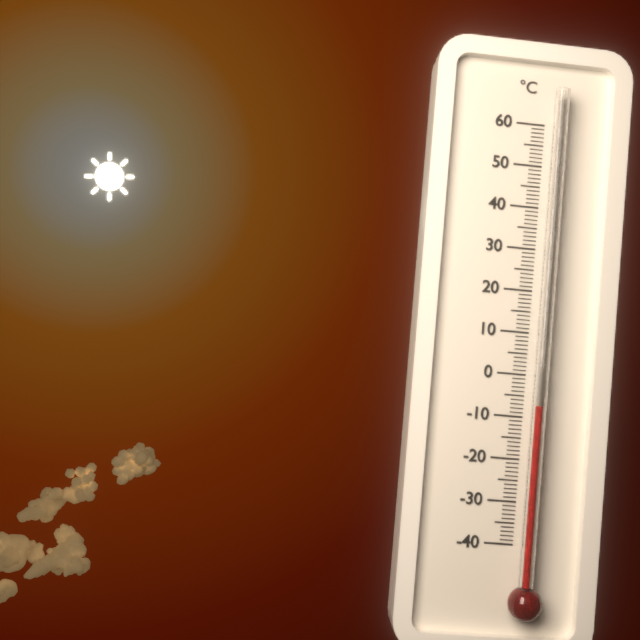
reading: -7 °C
